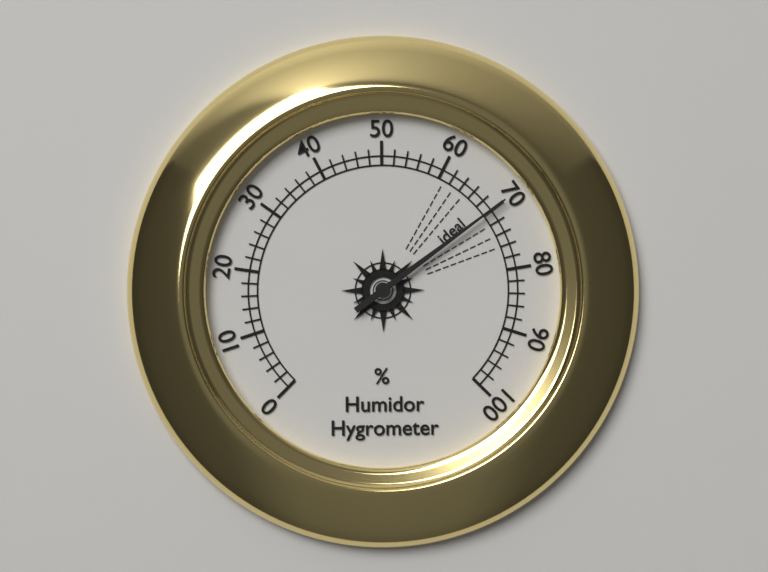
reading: 70 %
